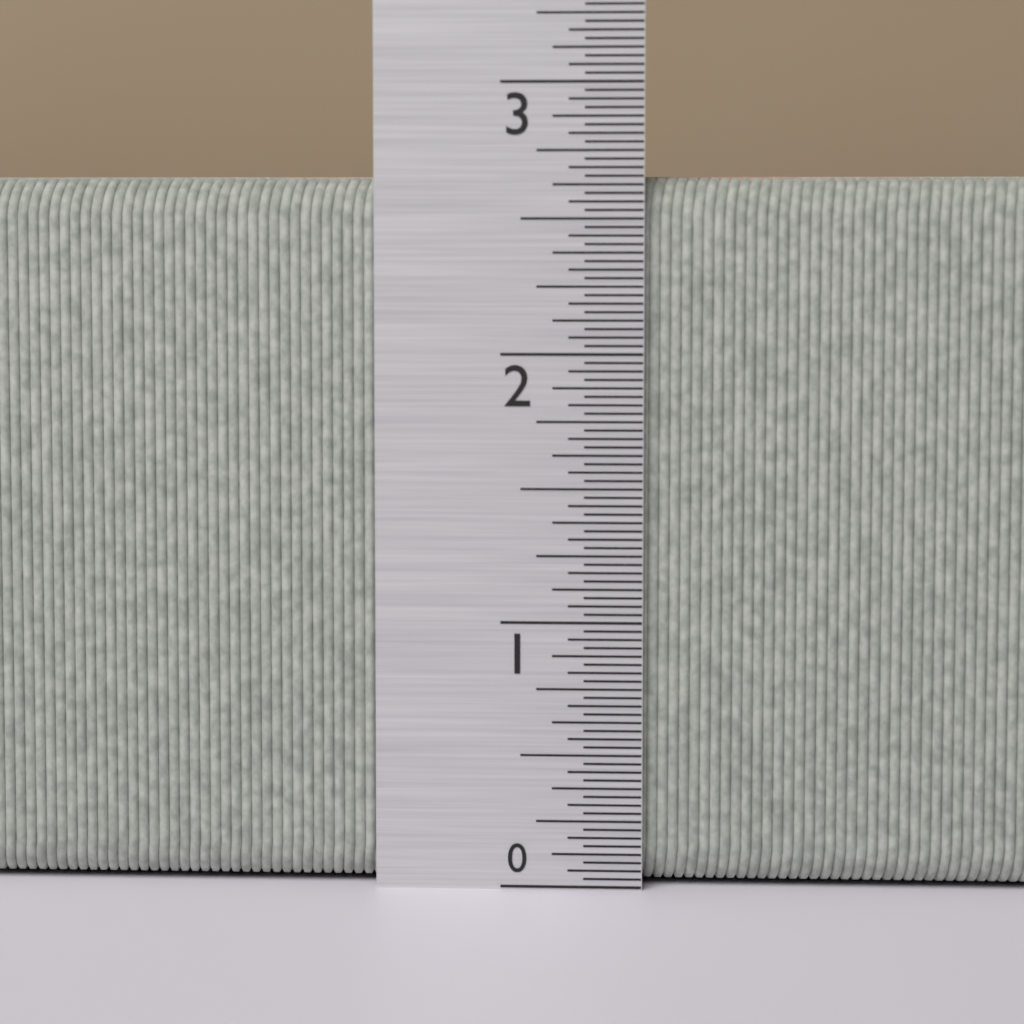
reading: 2.65625 in
